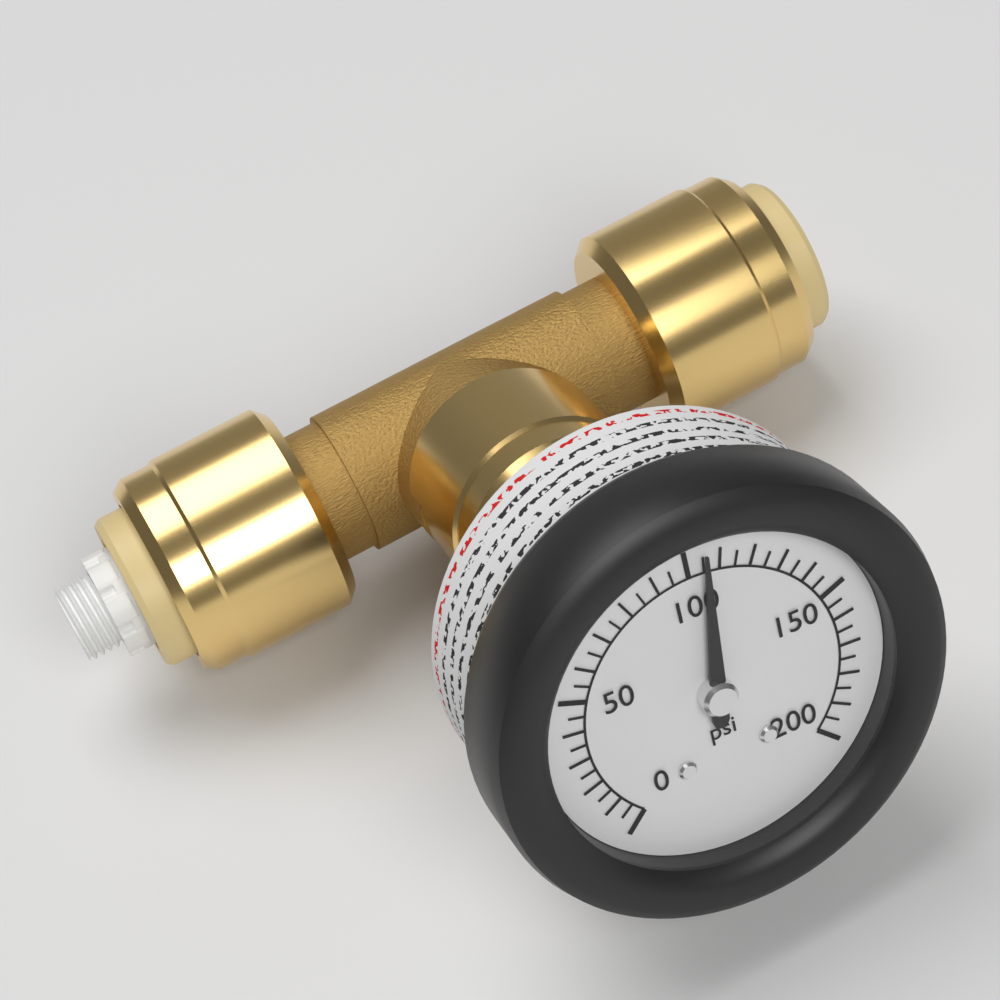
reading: 105 psi
